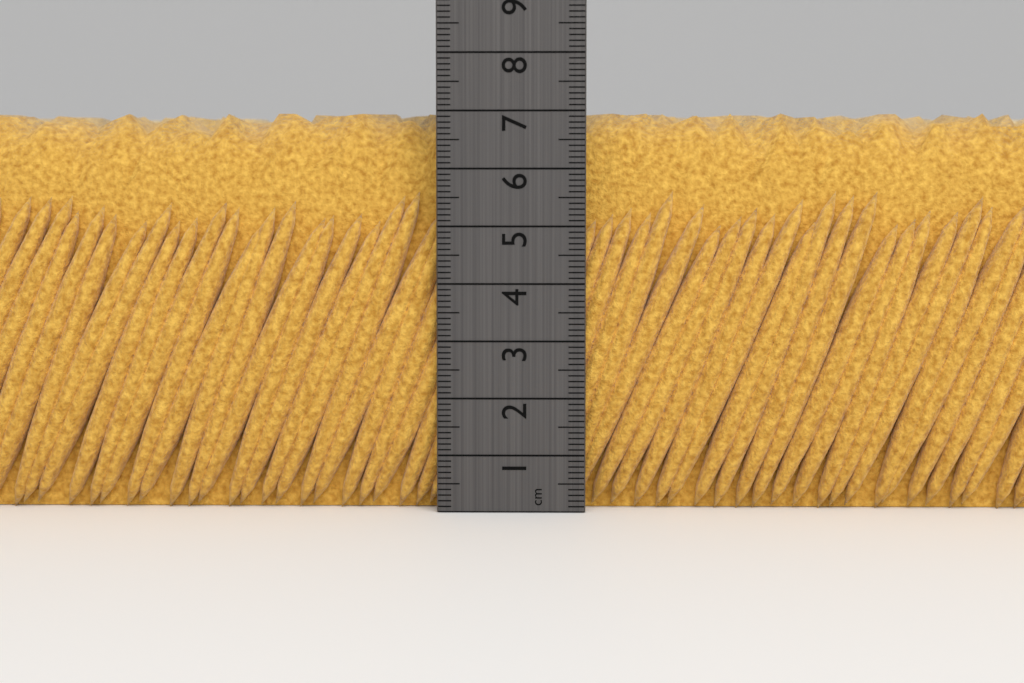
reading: 7.0 cm
